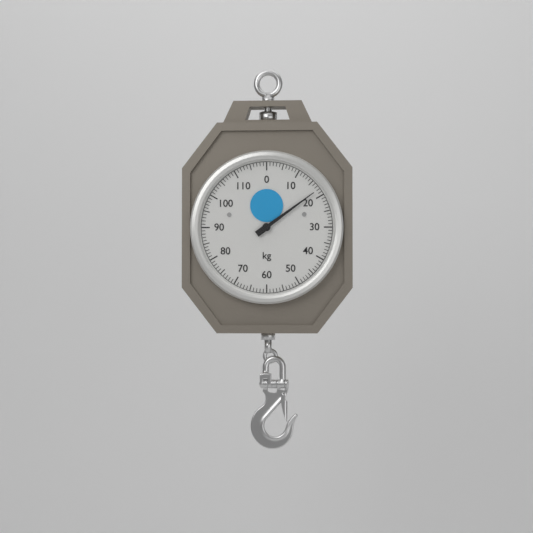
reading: 18 kg
